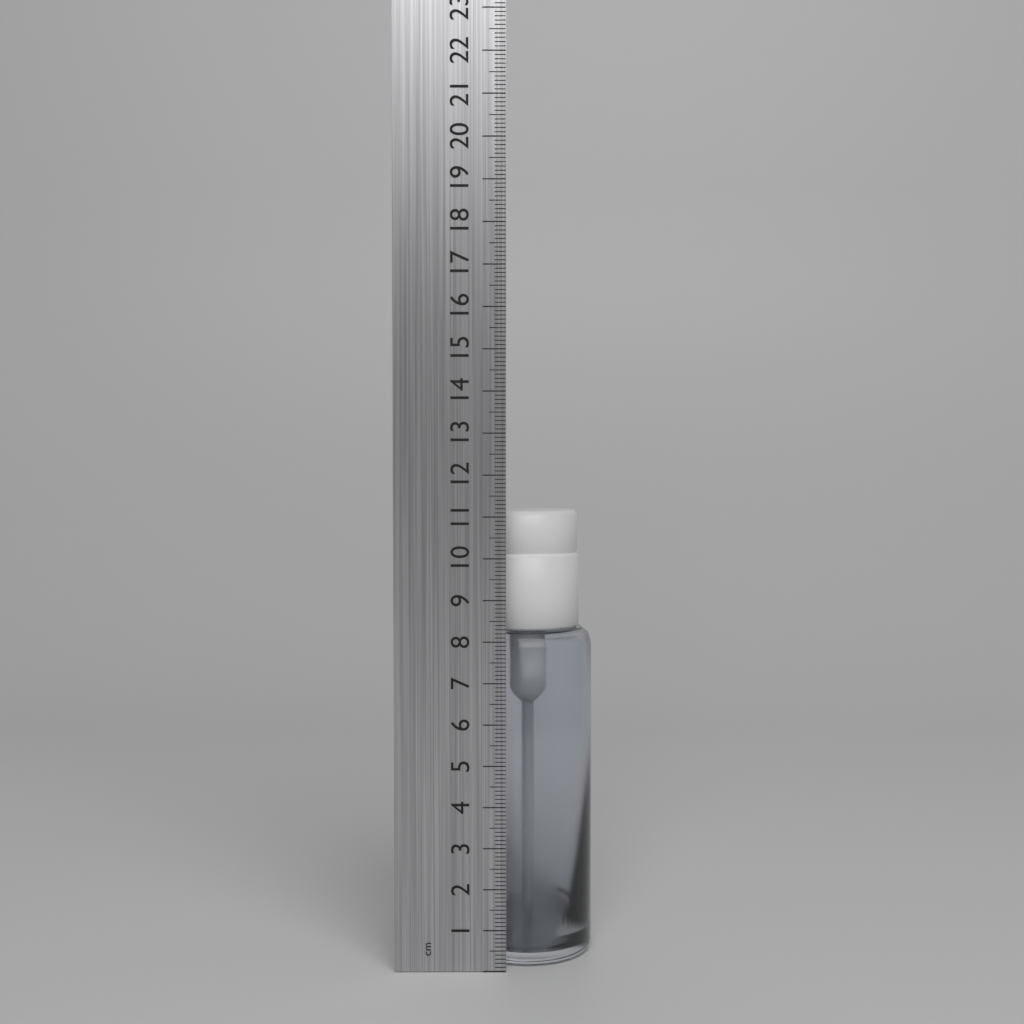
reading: 11.1 cm
